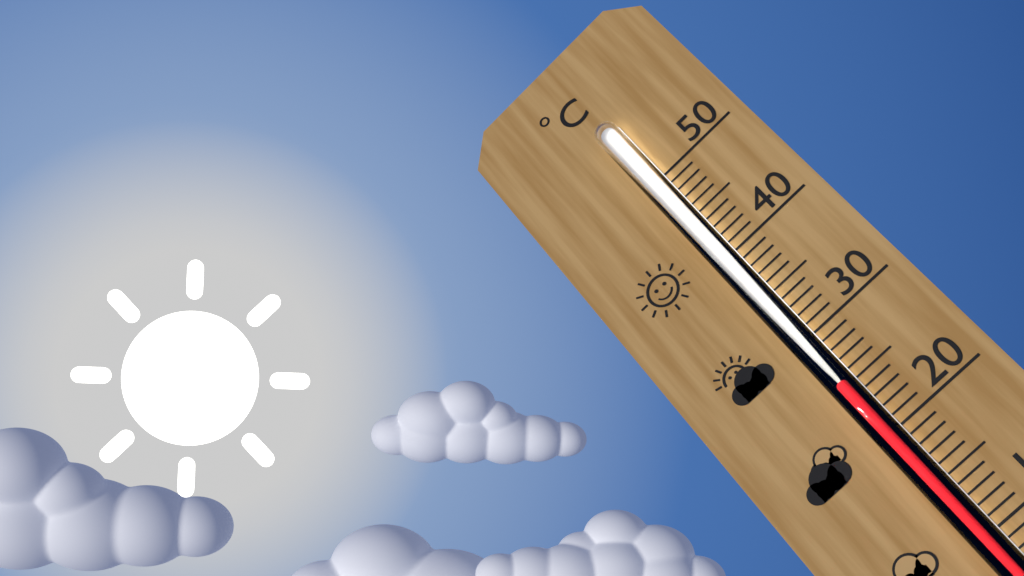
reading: 25 °C
